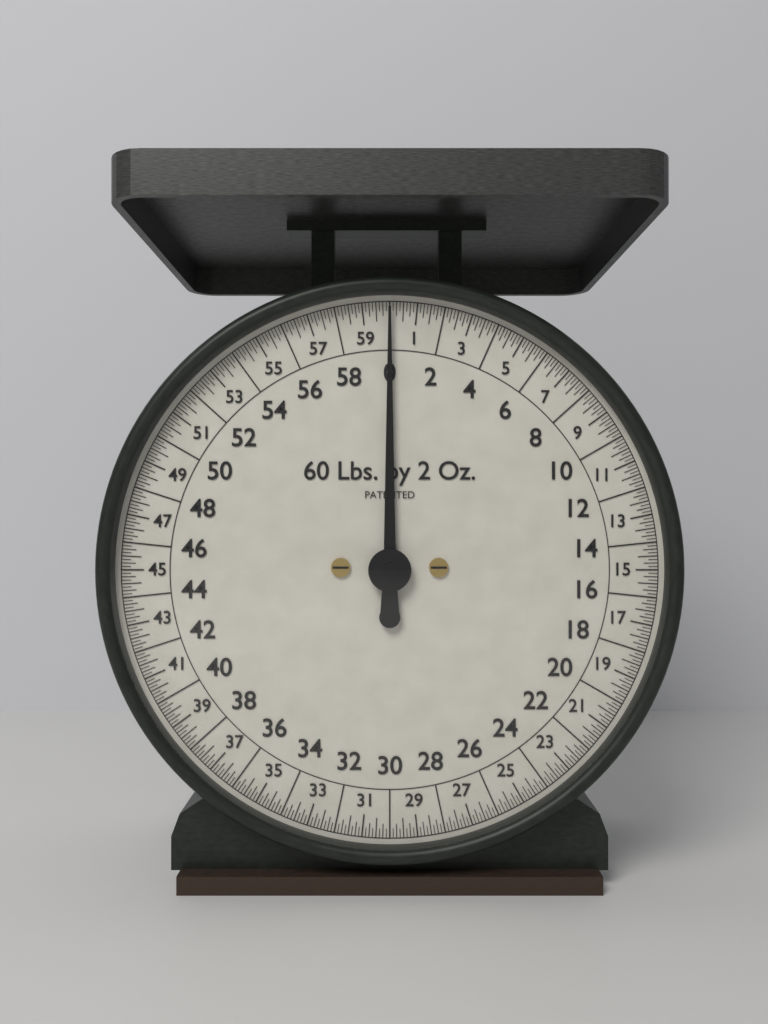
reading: 0.000 lb
